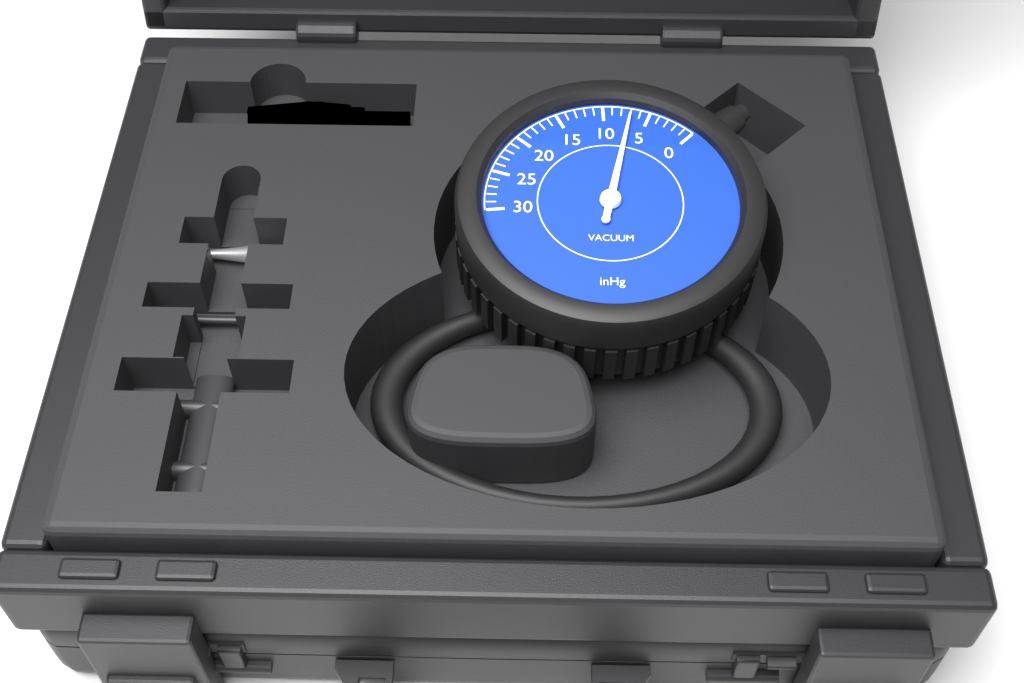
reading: 7 inHg
